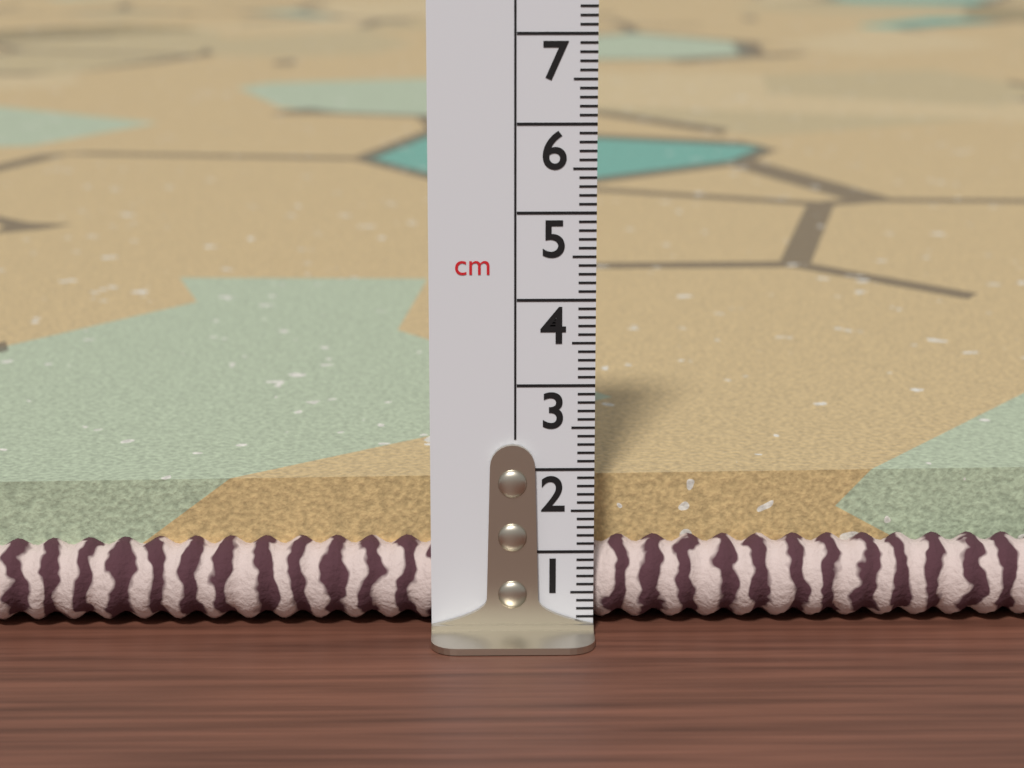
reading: 1.7 cm
